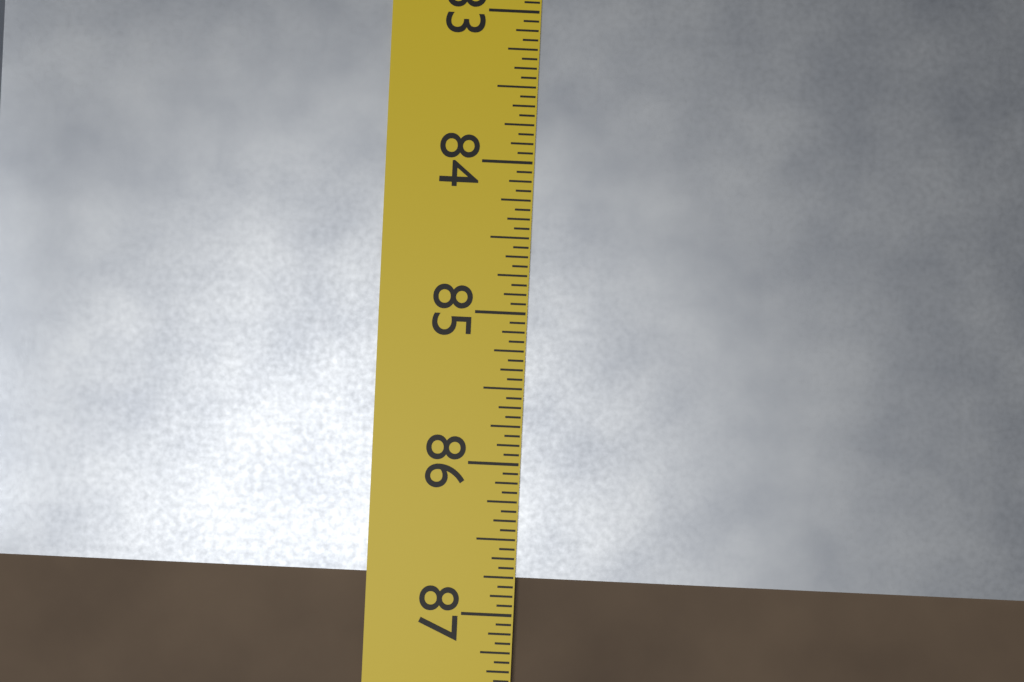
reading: 86.7500 in
